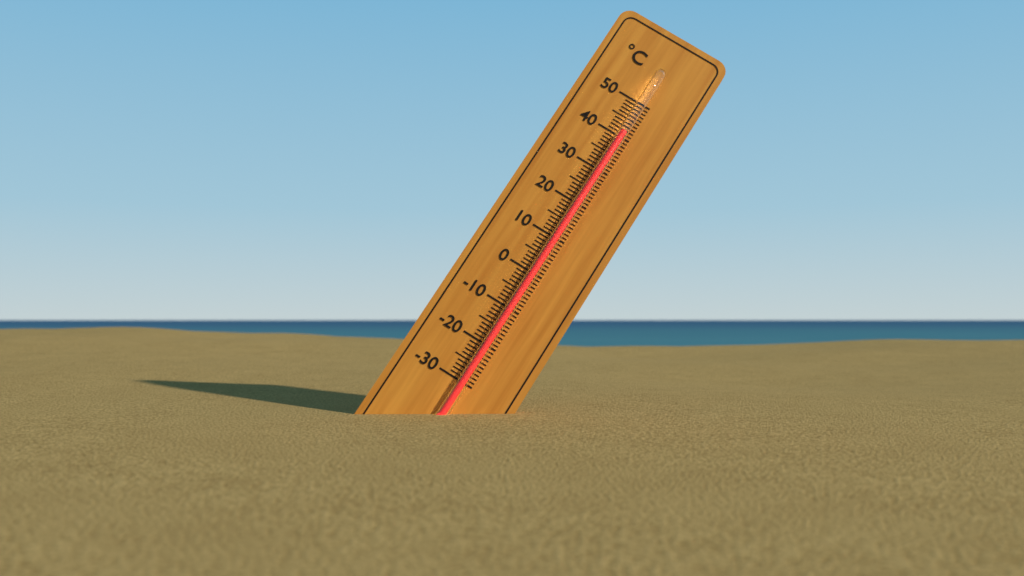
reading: 41 °C
